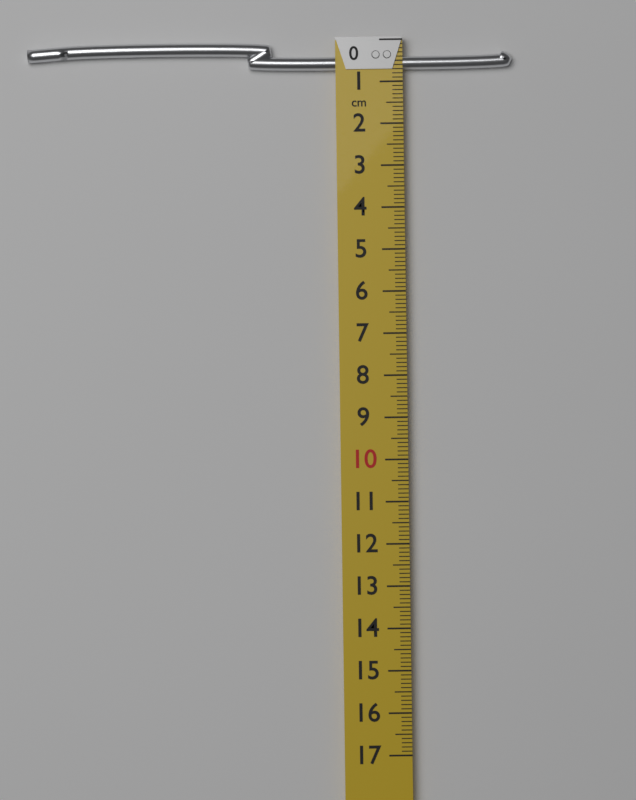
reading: 0.7 cm
